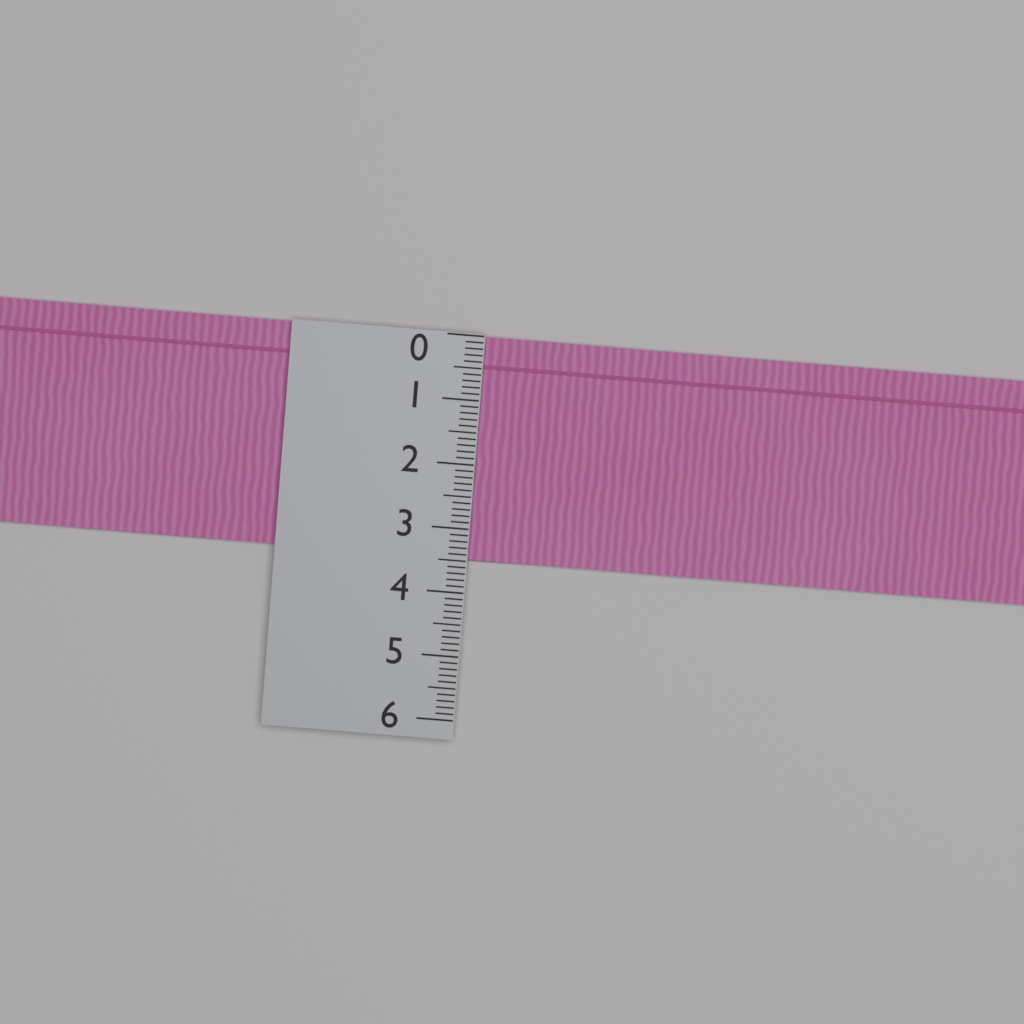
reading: 3.5 (no unit)
